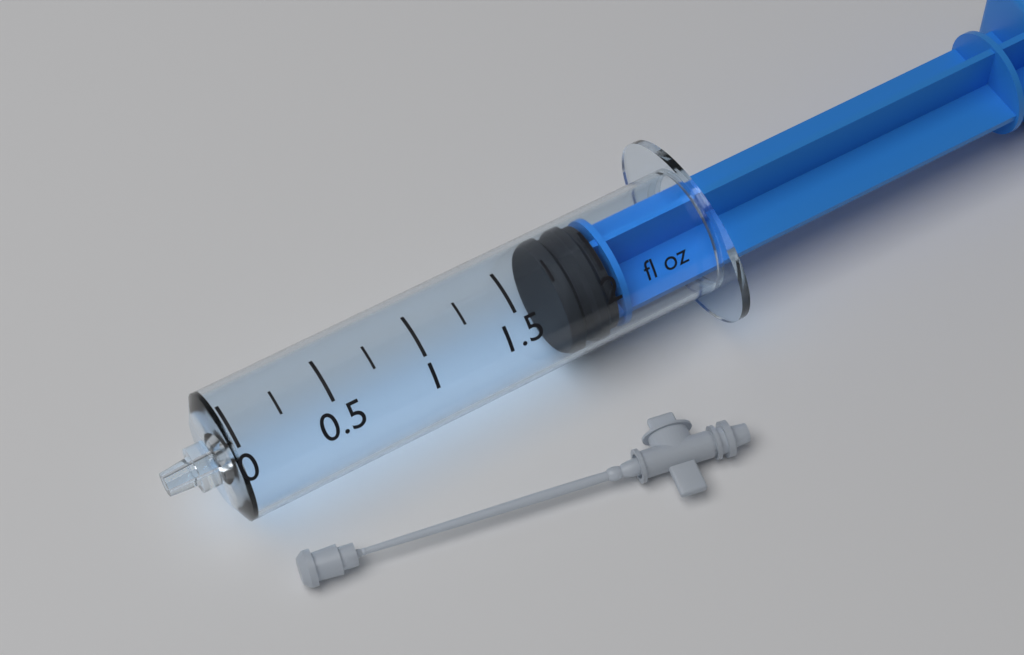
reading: 1.75 fl oz
